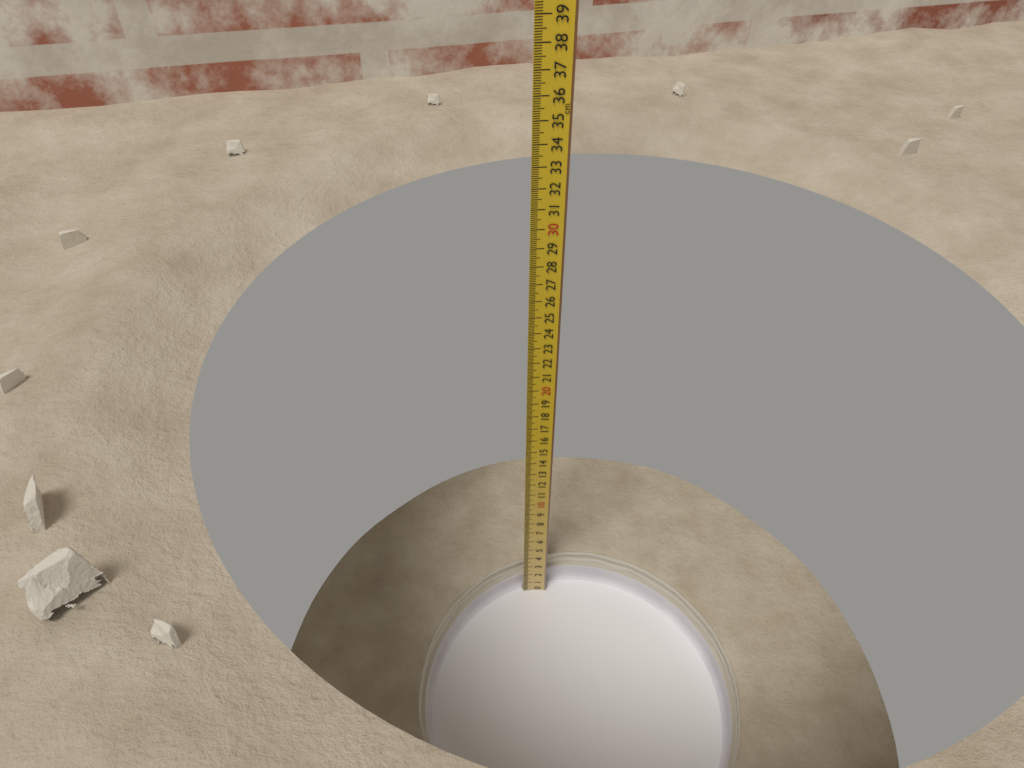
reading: 2.8 cm
